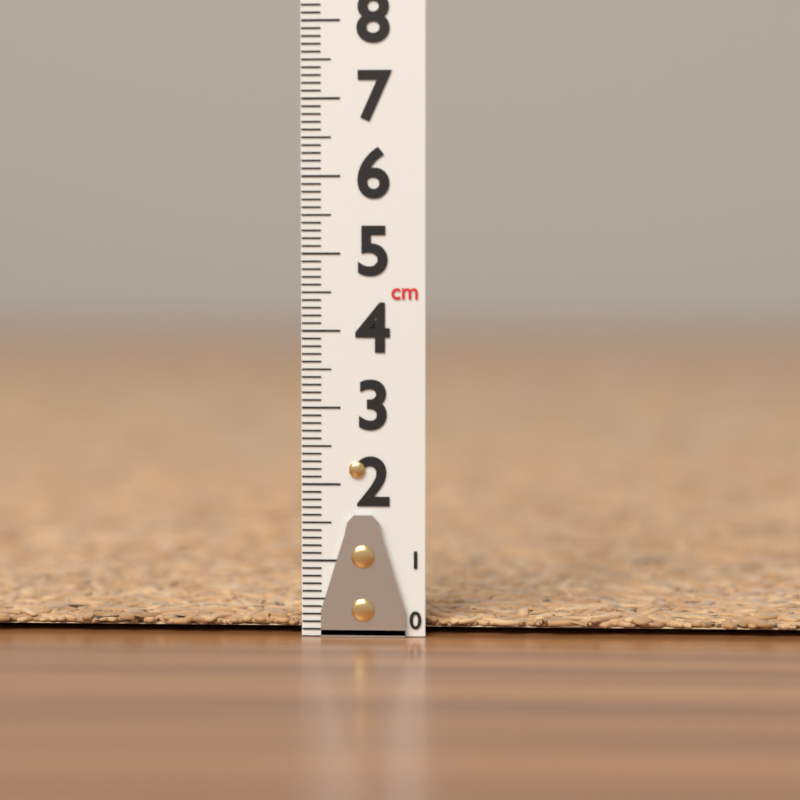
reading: 0.3 cm
